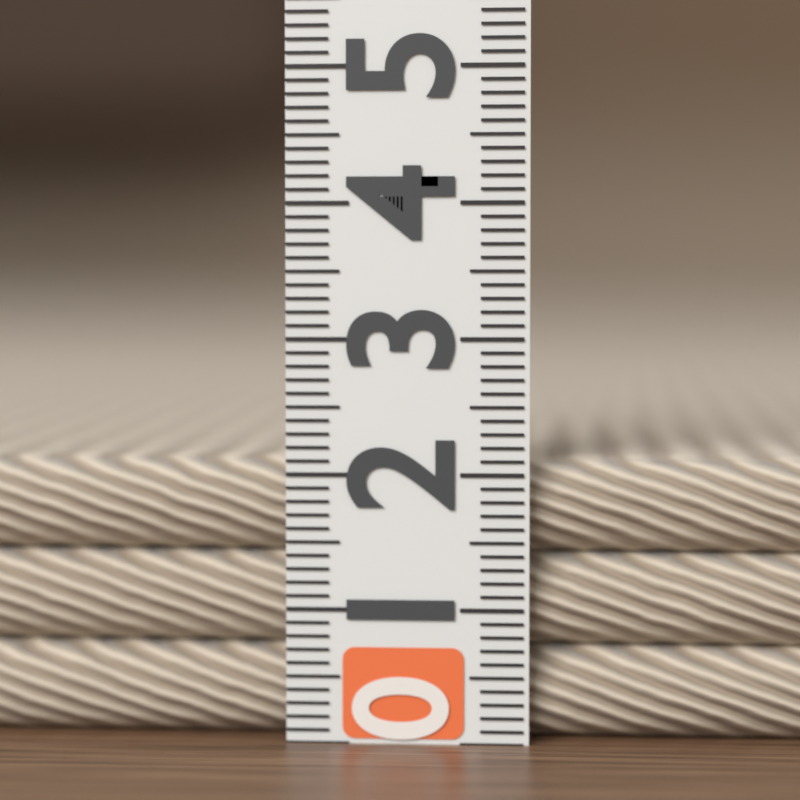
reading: 2.1 (no unit)
